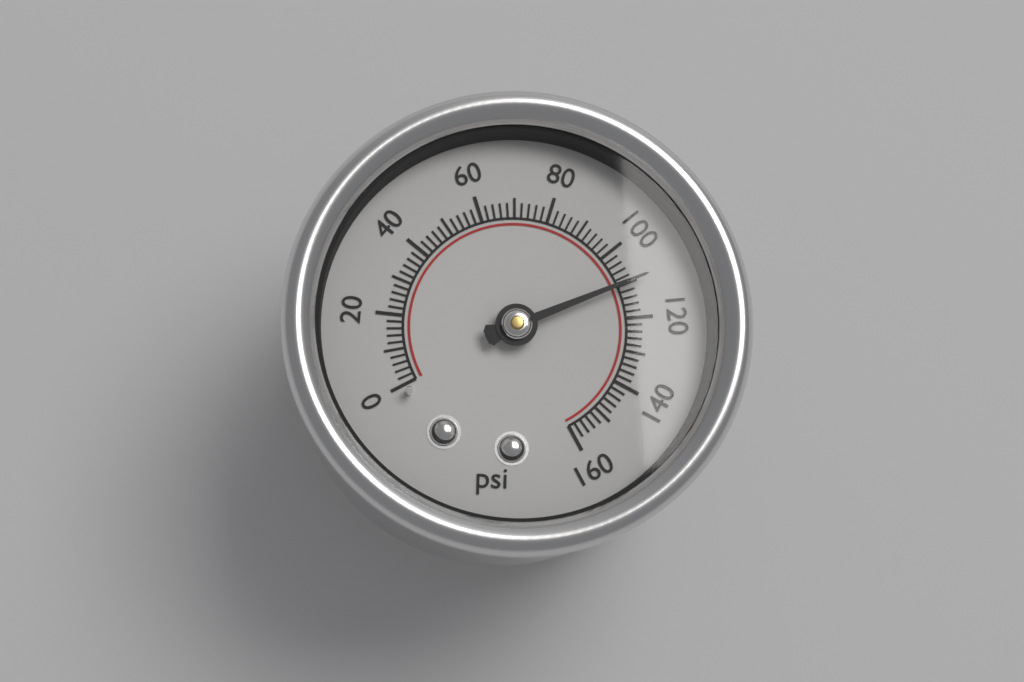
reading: 110 psi
